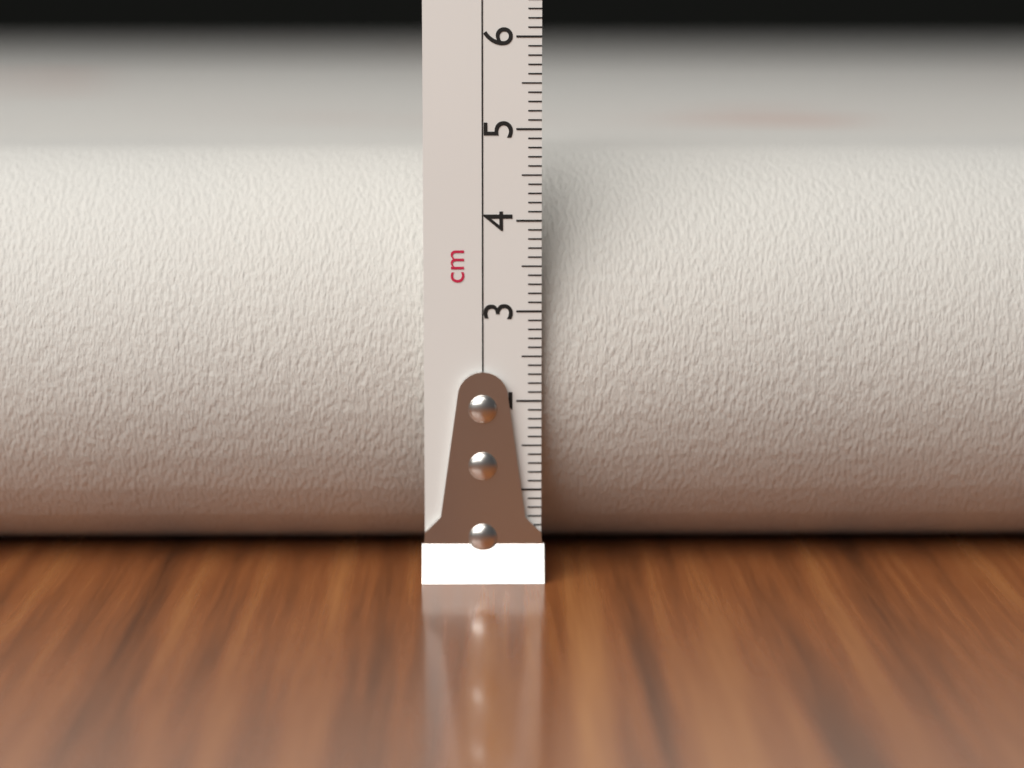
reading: 4.7 cm
